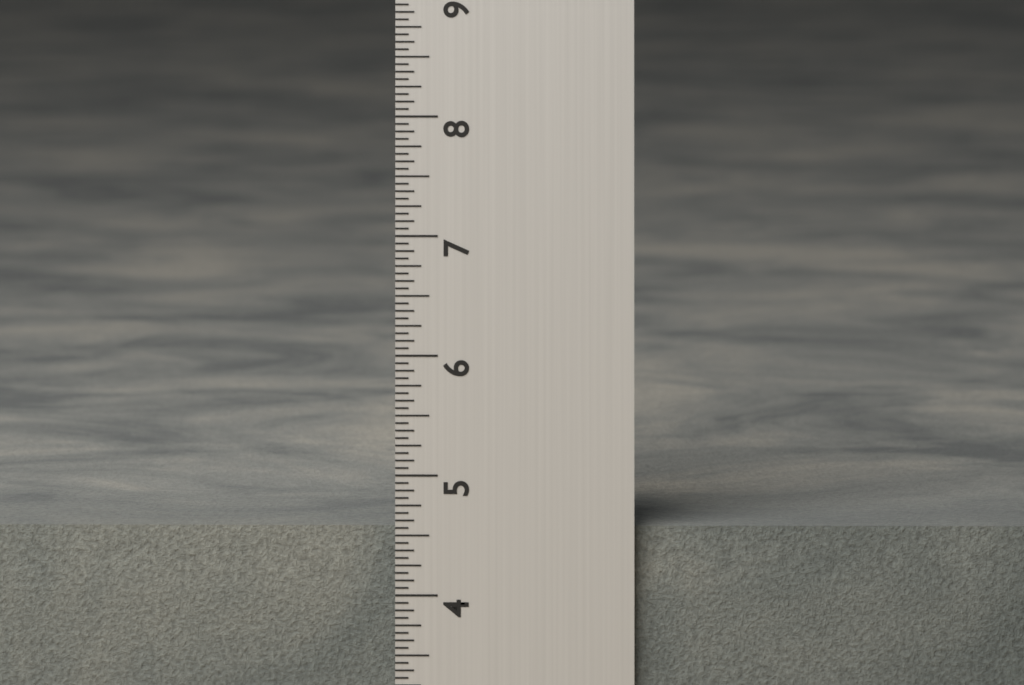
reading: 4.5625 in
